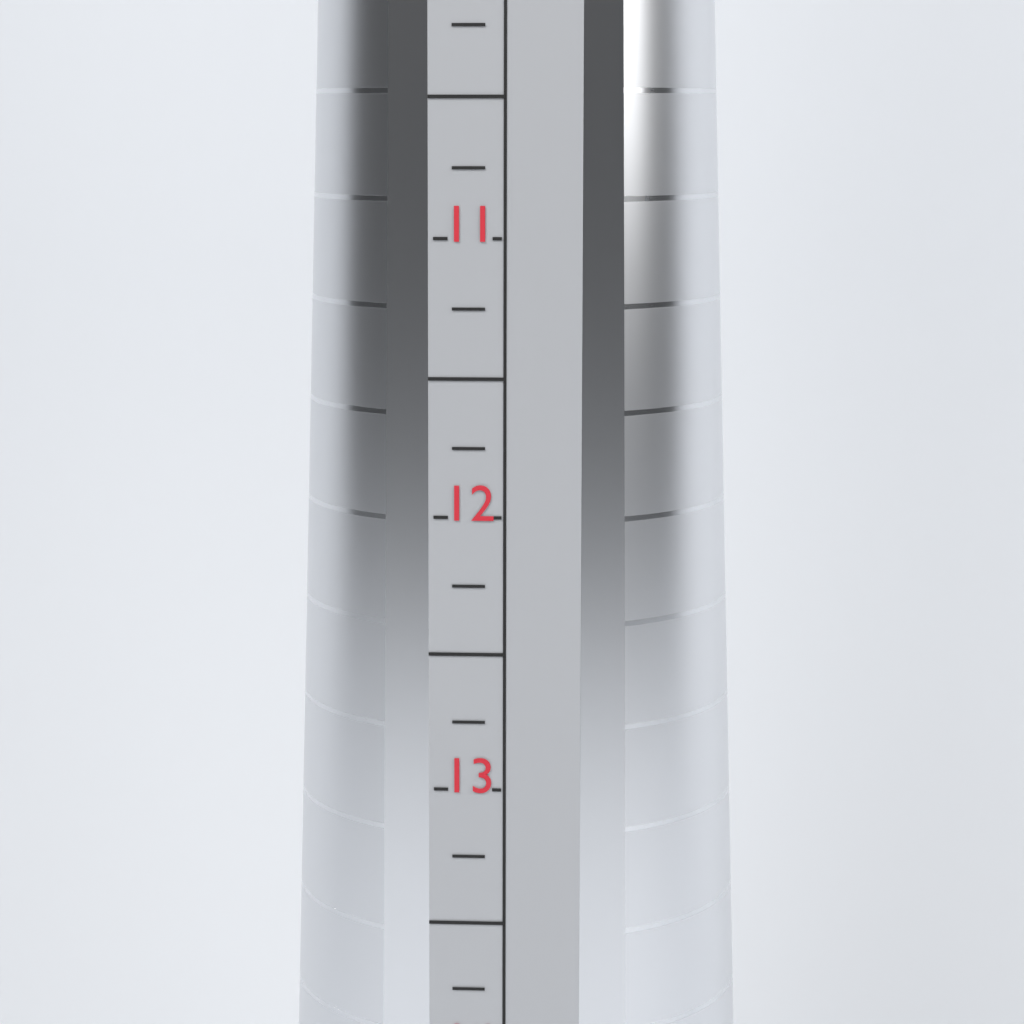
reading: 12.00 (no unit)
